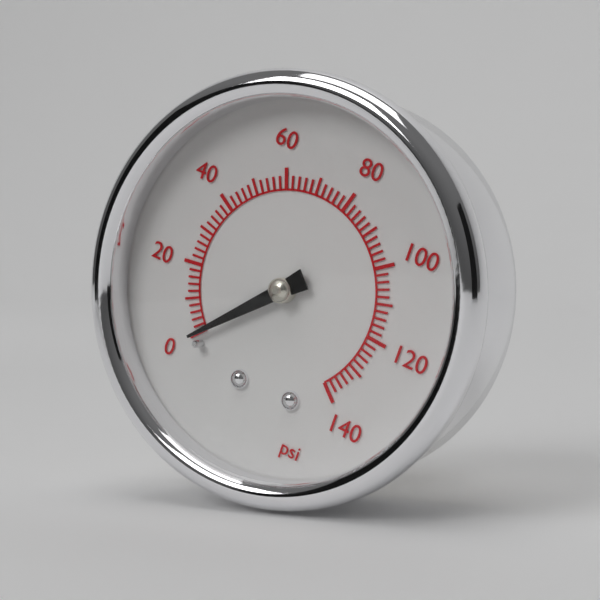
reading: 0 psi
